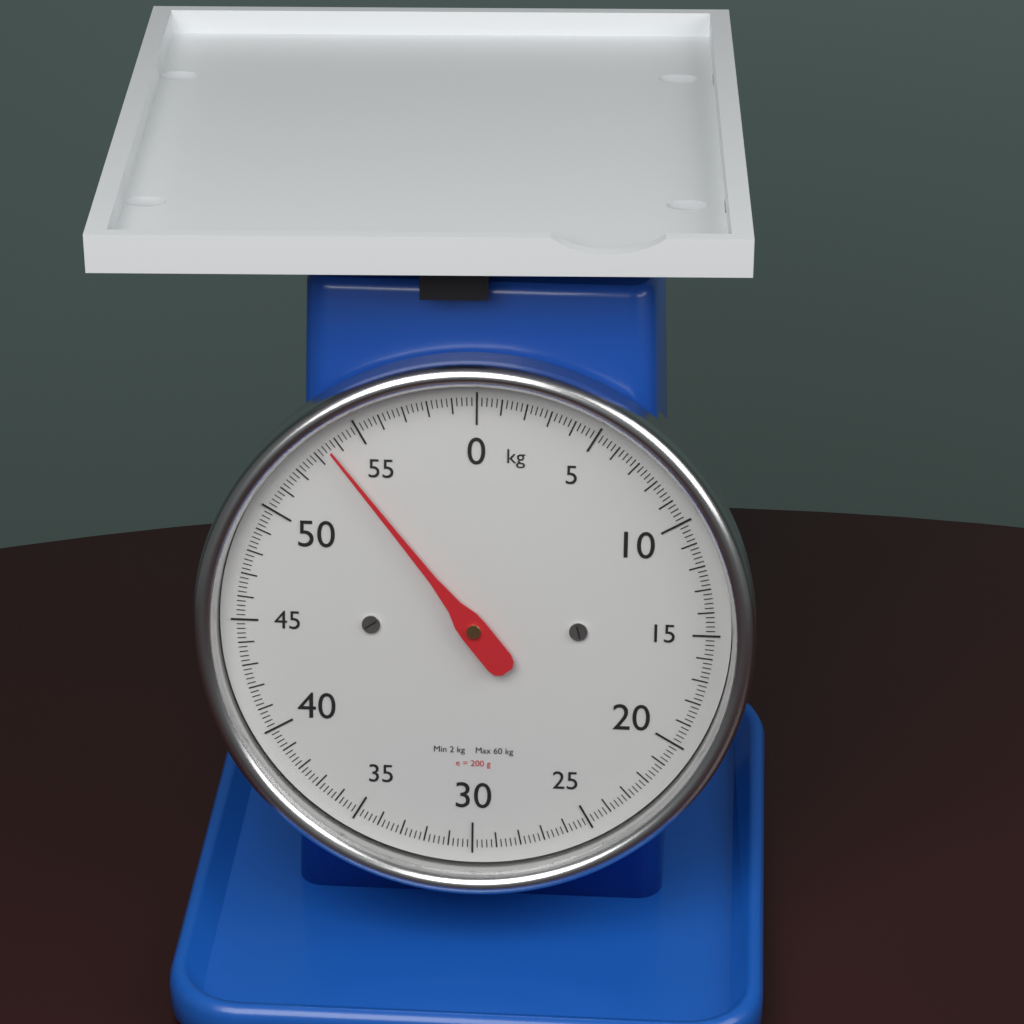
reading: 53.6 kg
